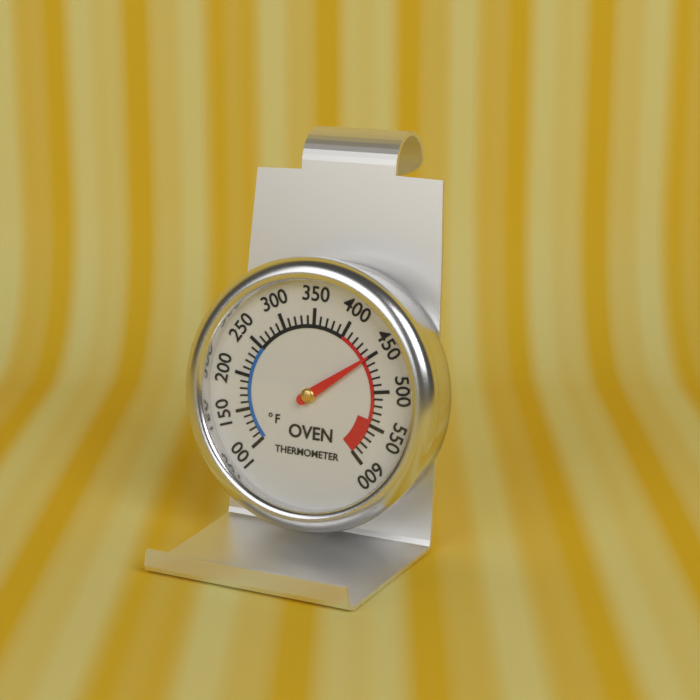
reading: 450 °F
